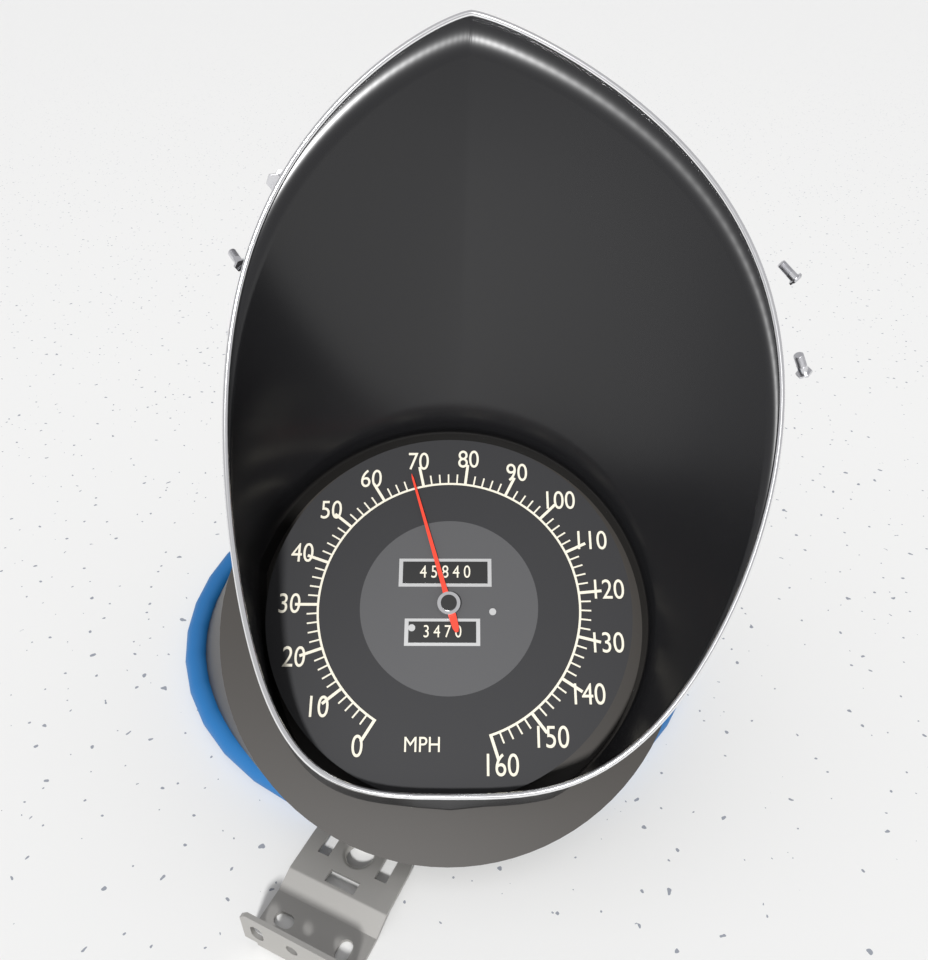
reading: 68 MPH
